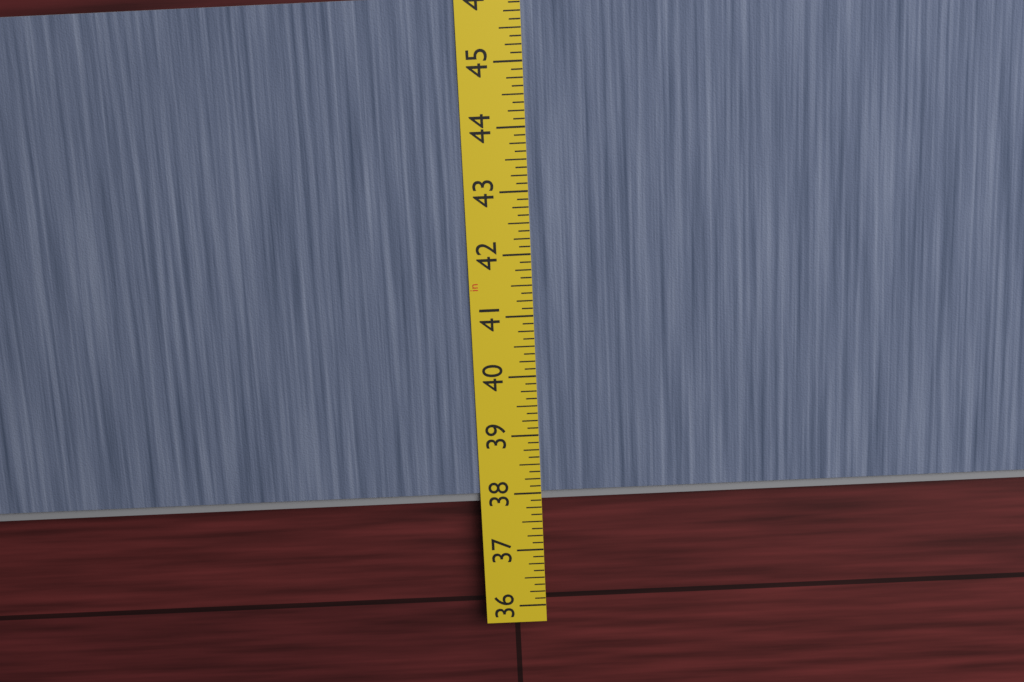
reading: 37.875 in
